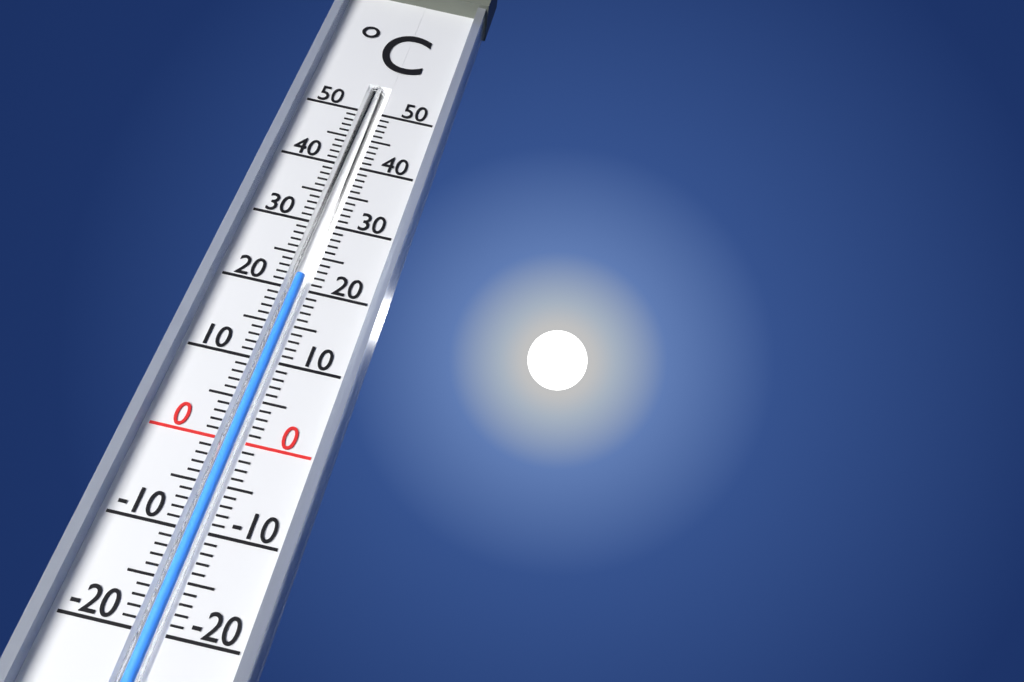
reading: 22 °C
